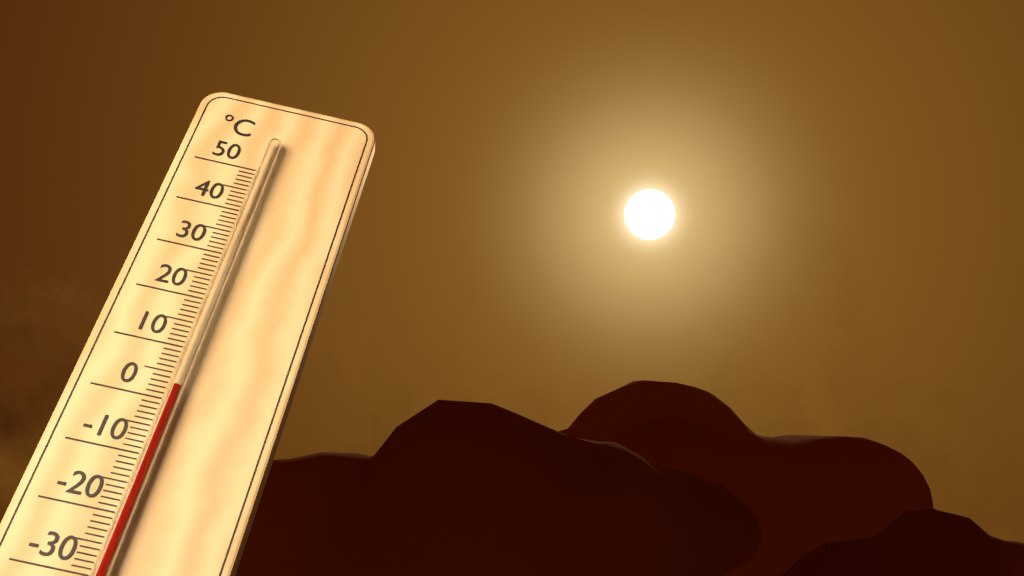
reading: 2 °C
